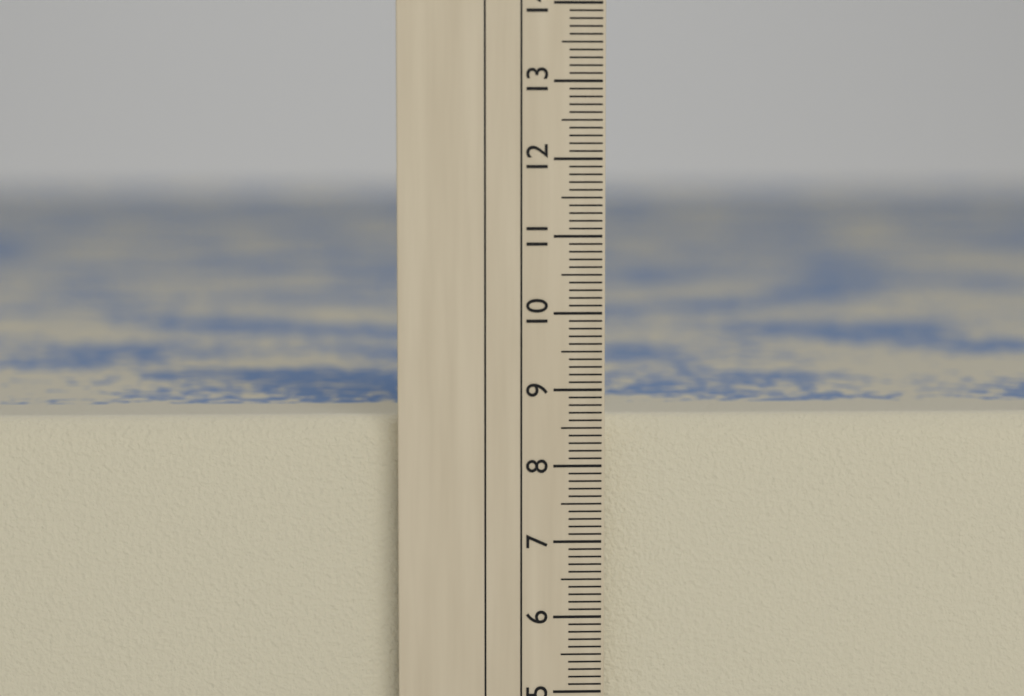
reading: 8.6 cm
